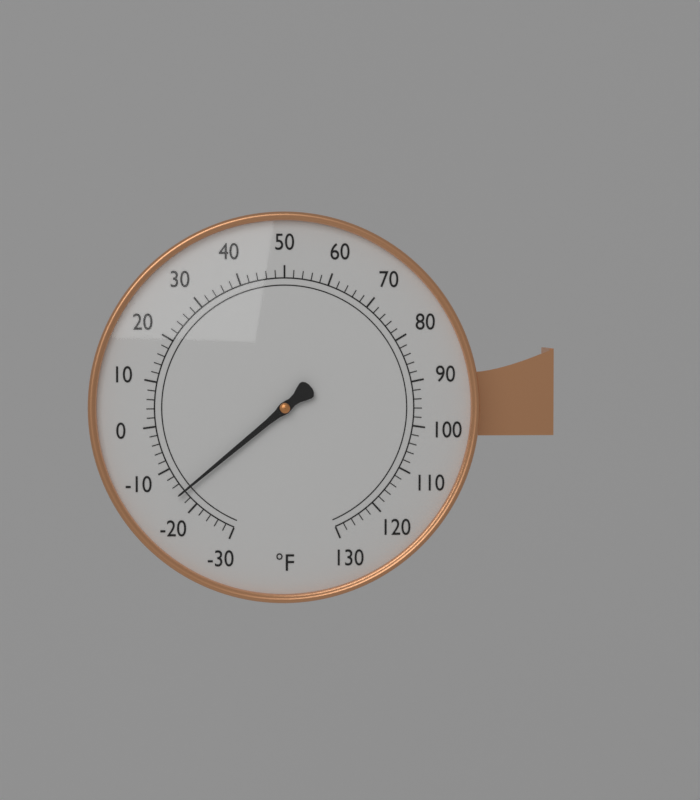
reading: -16 °F
